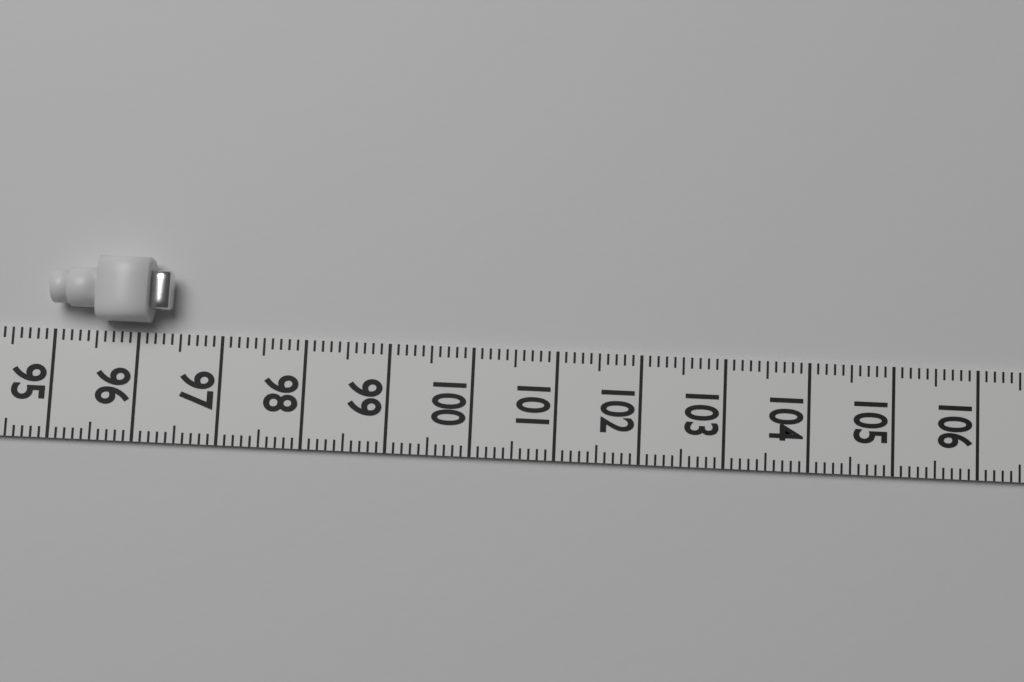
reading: 96.4 (no unit)
